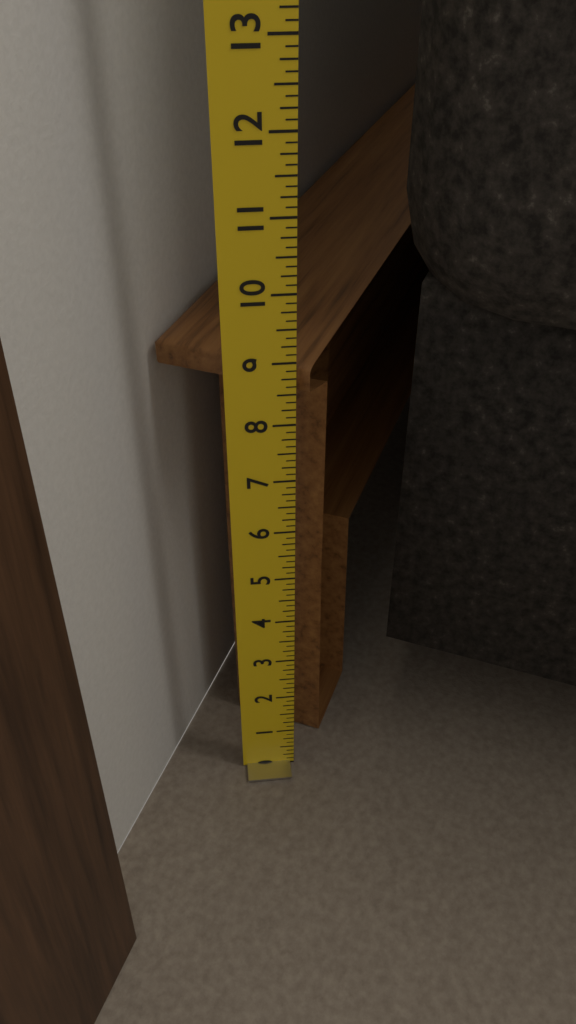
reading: 8.875 in
